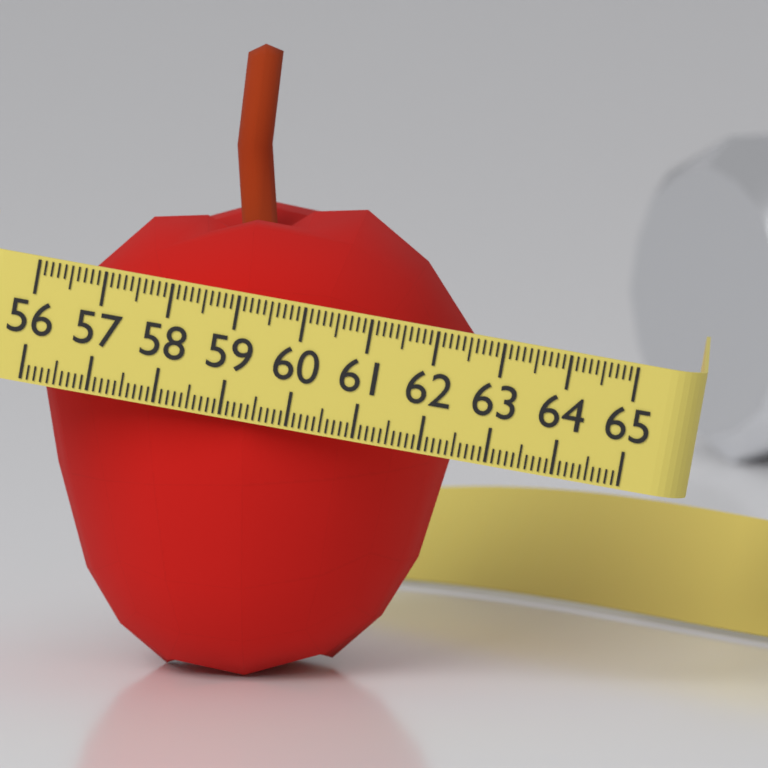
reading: 62.5 (no unit)
